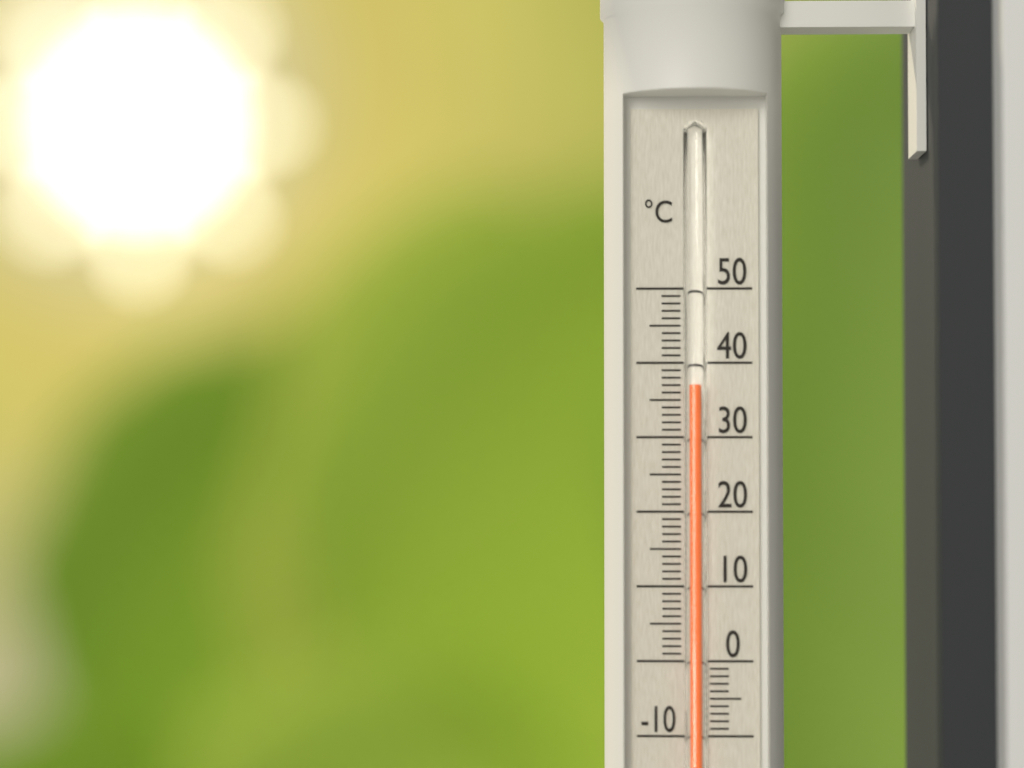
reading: 37 °C
